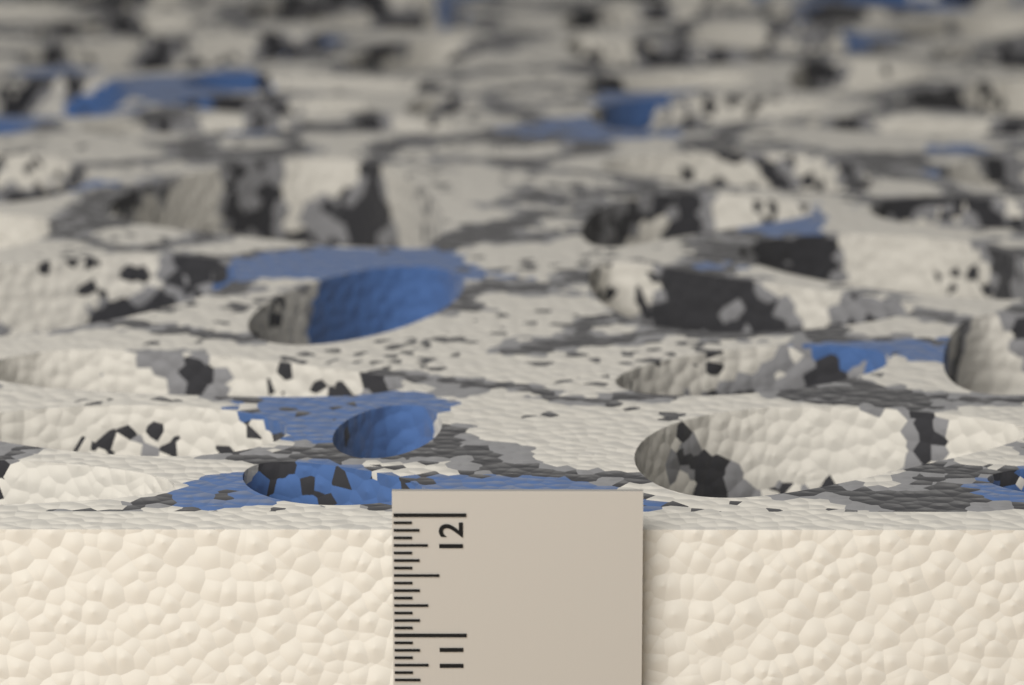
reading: 11.8125 in
